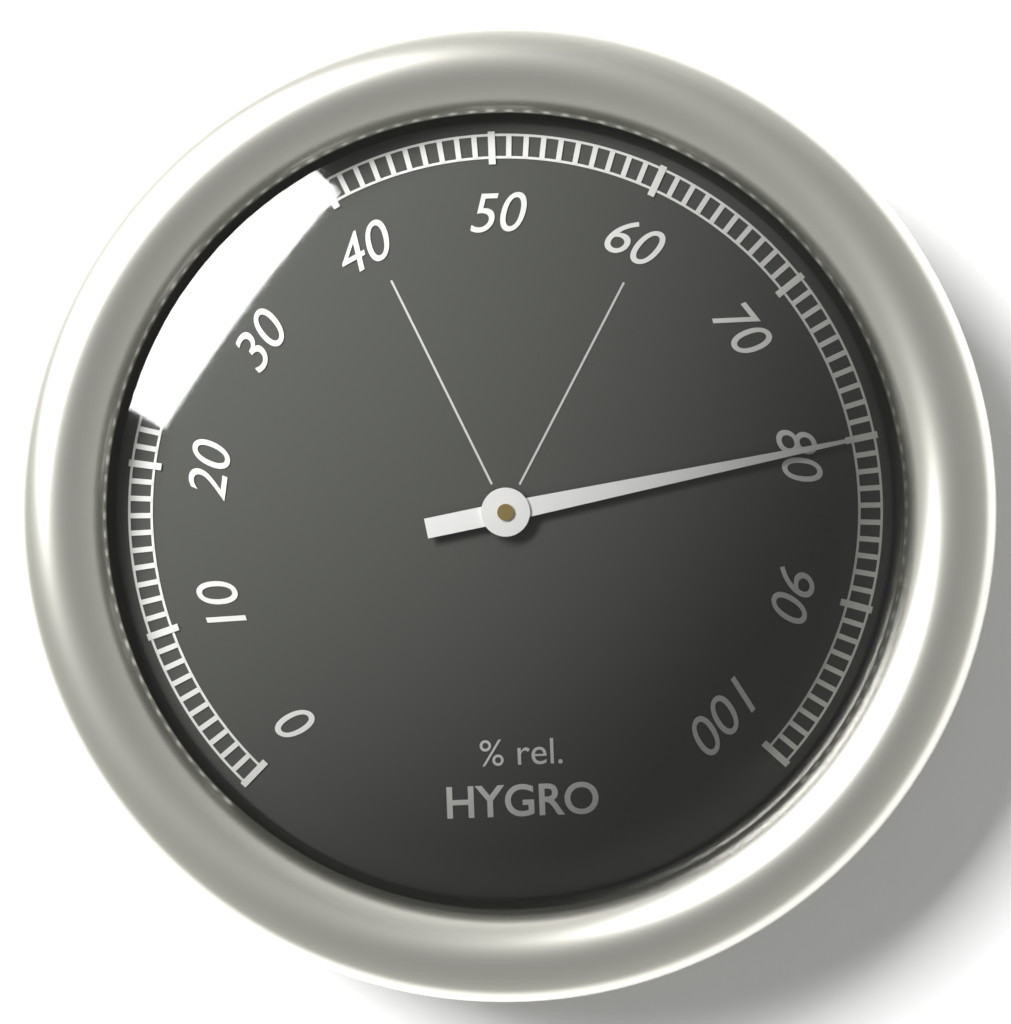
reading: 80 %
